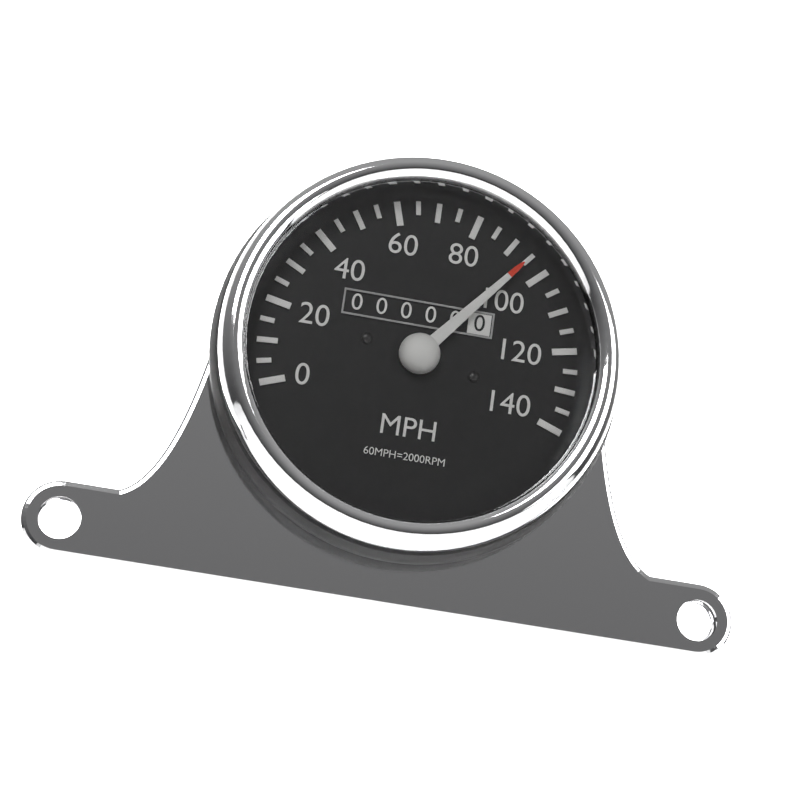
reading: 95 MPH
